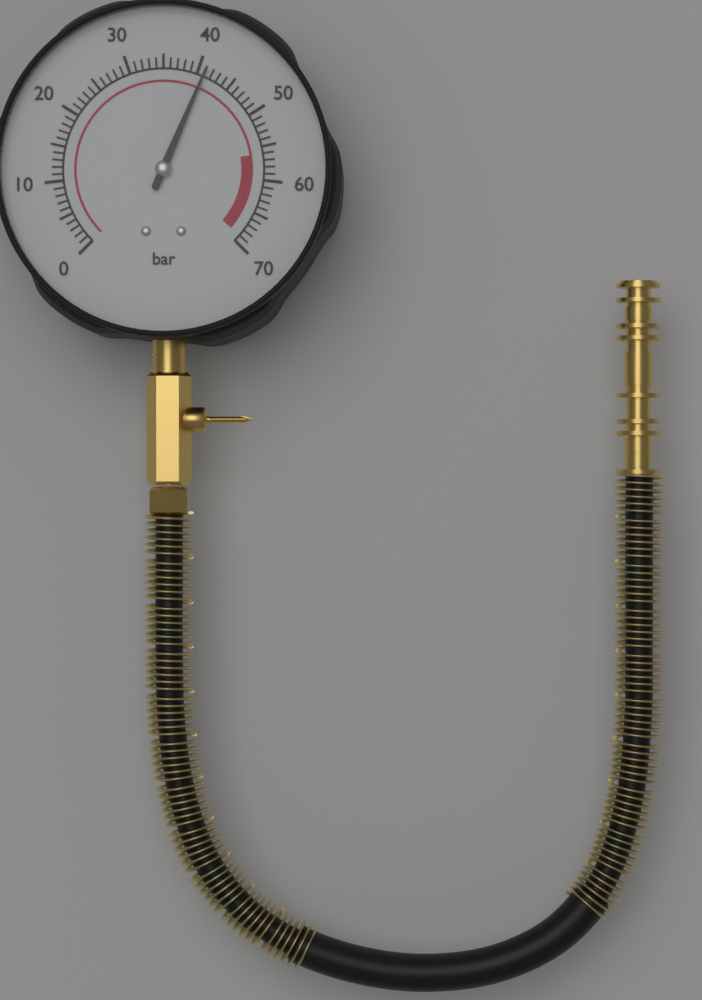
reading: 41 bar
